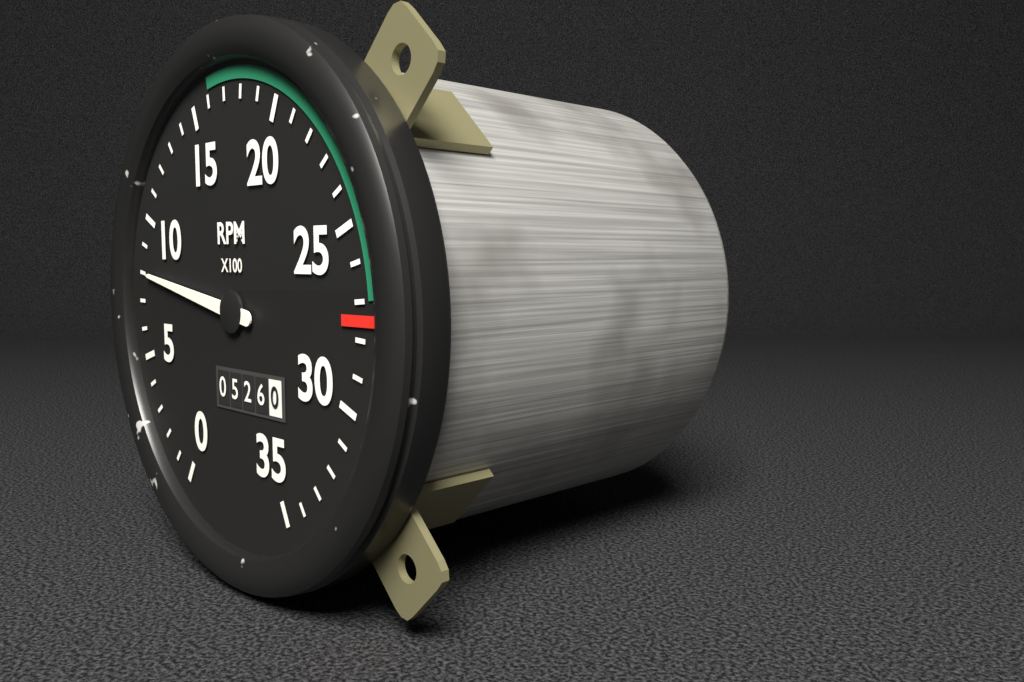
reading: 800 RPM
